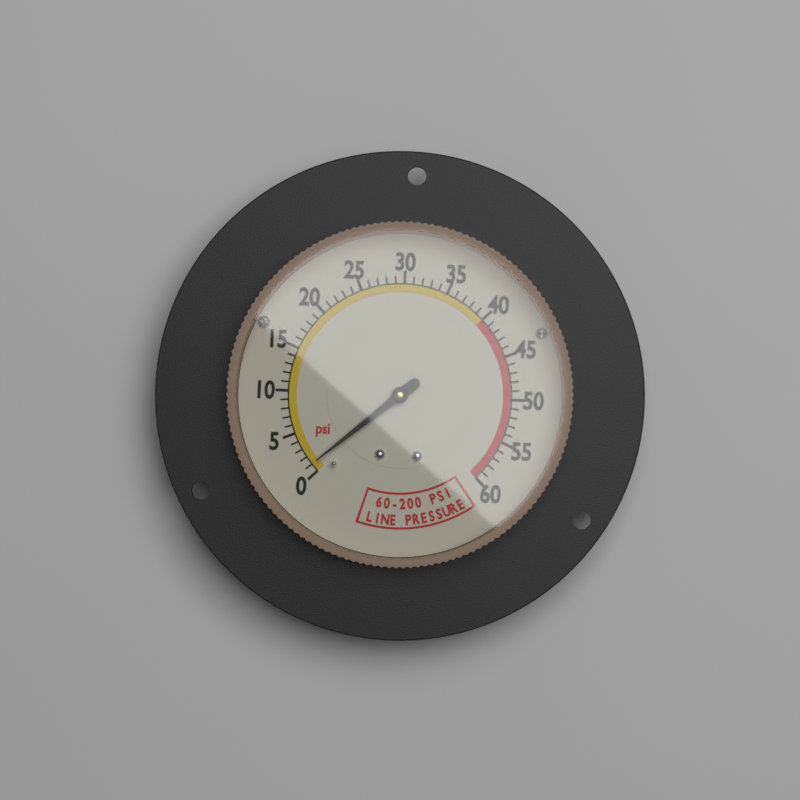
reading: 1 psi
